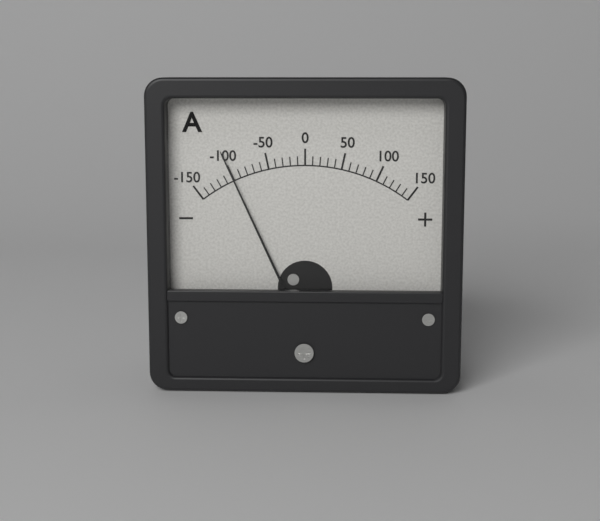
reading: -100 A
